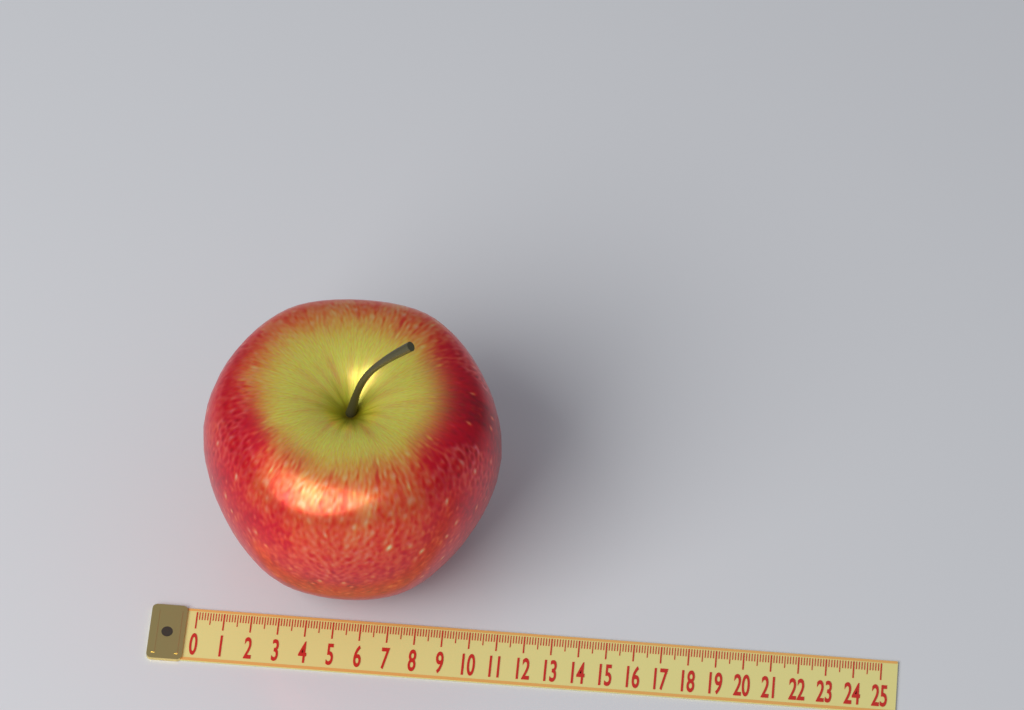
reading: 10.8 (no unit)
